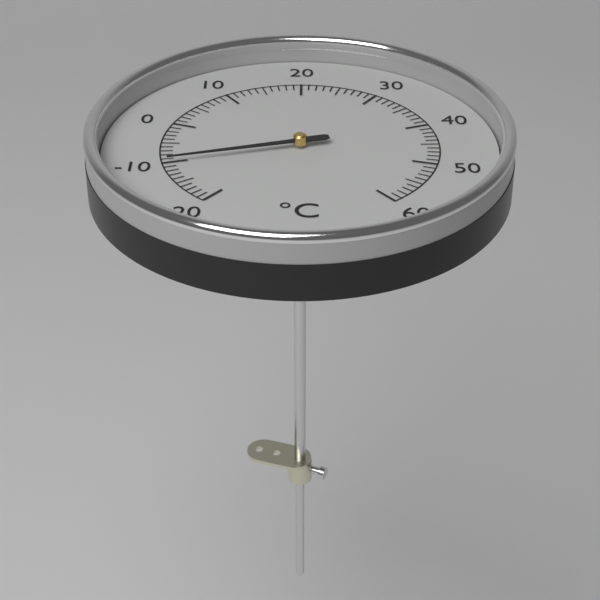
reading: -10 °C
